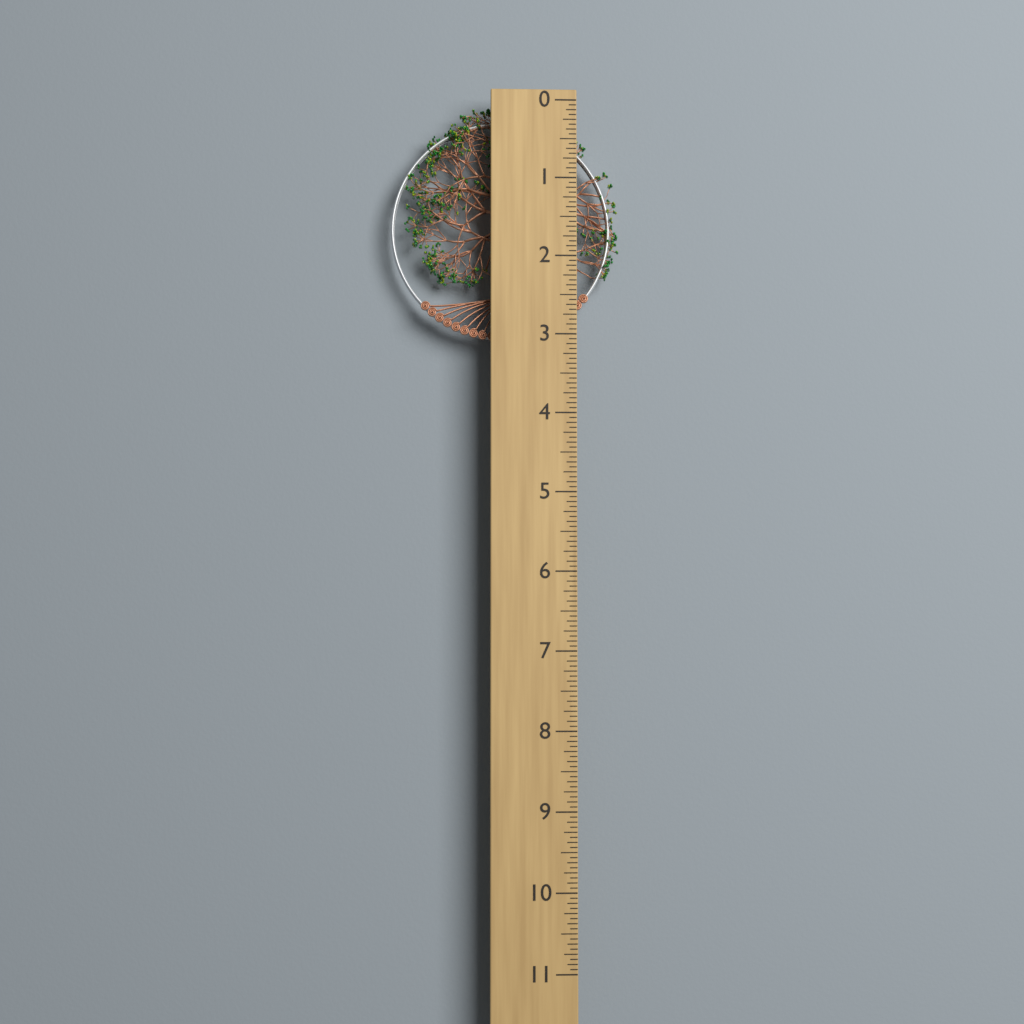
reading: 3.0625 (no unit)
